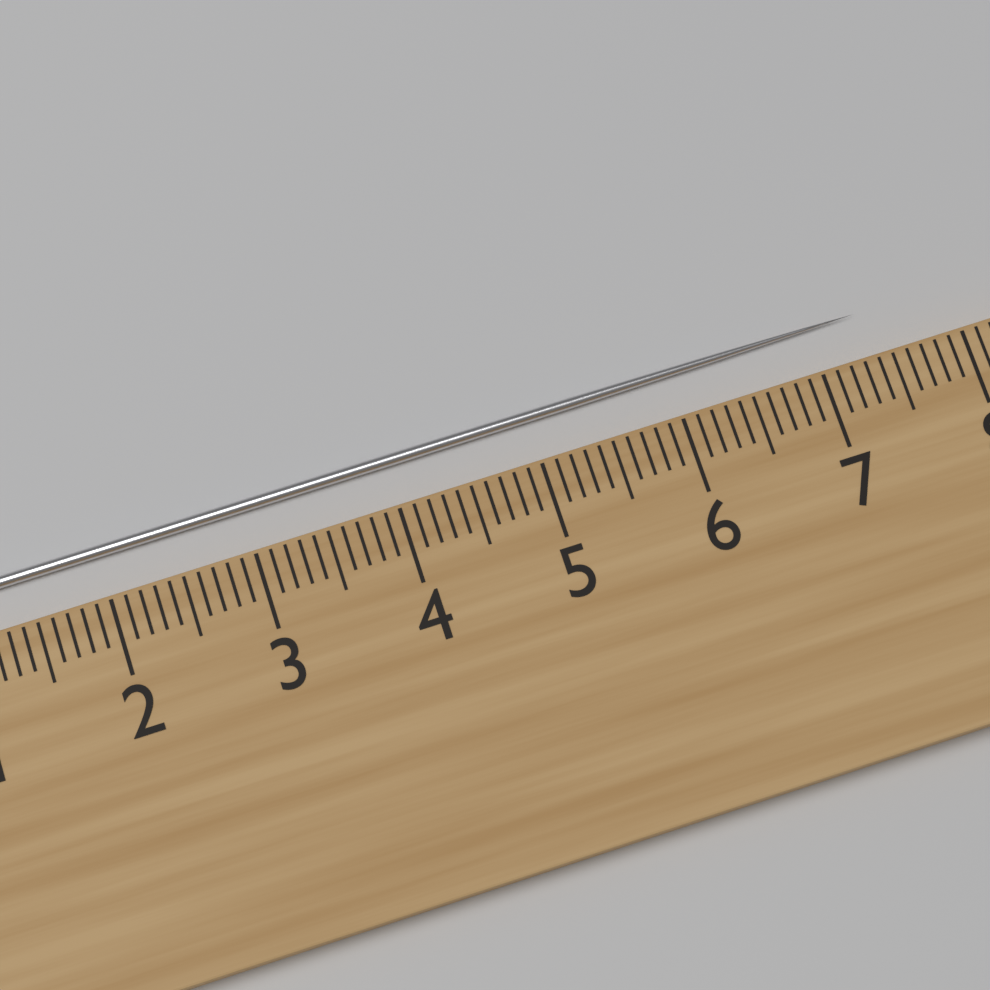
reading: 7.4 cm
